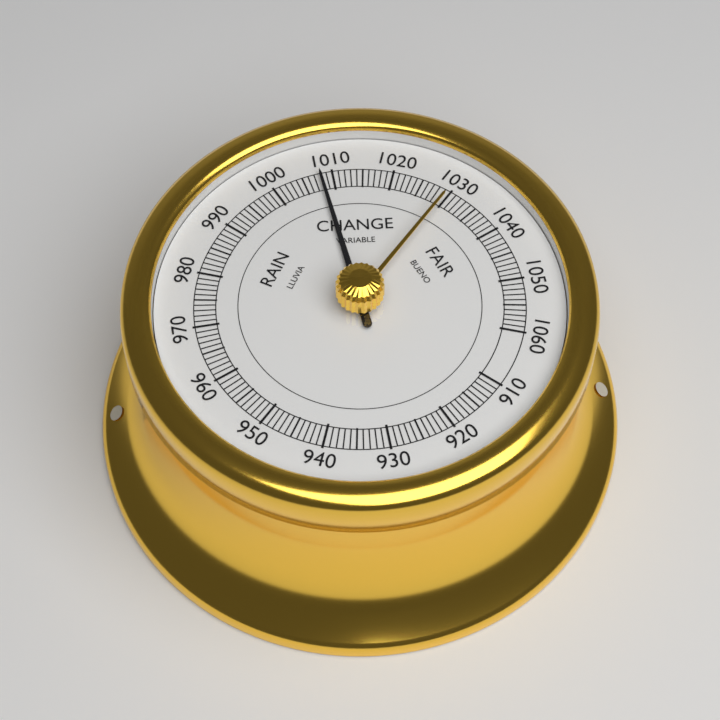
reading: 1008 (no unit)
